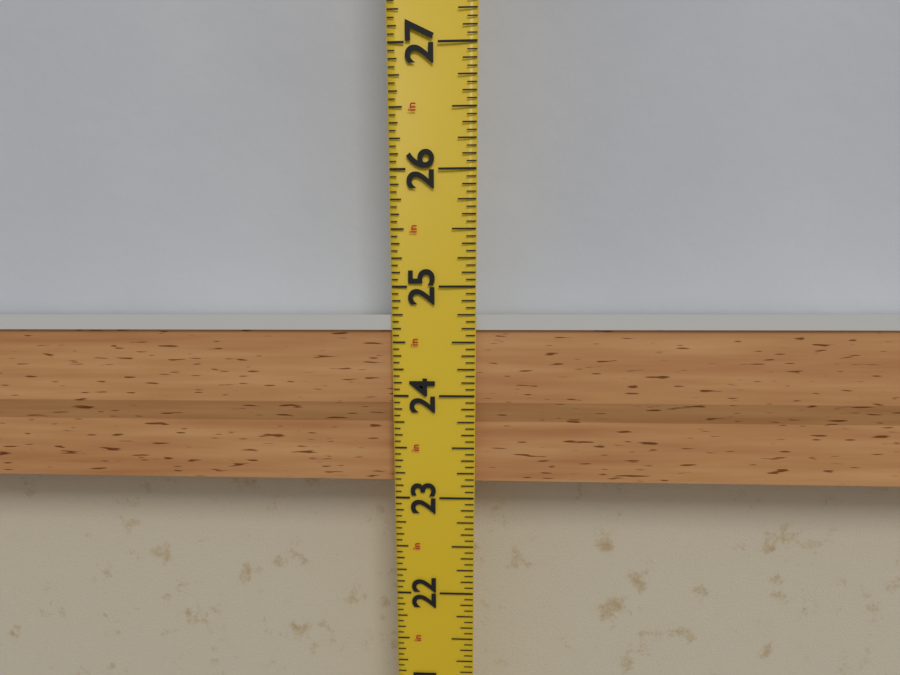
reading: 24.7500 in
